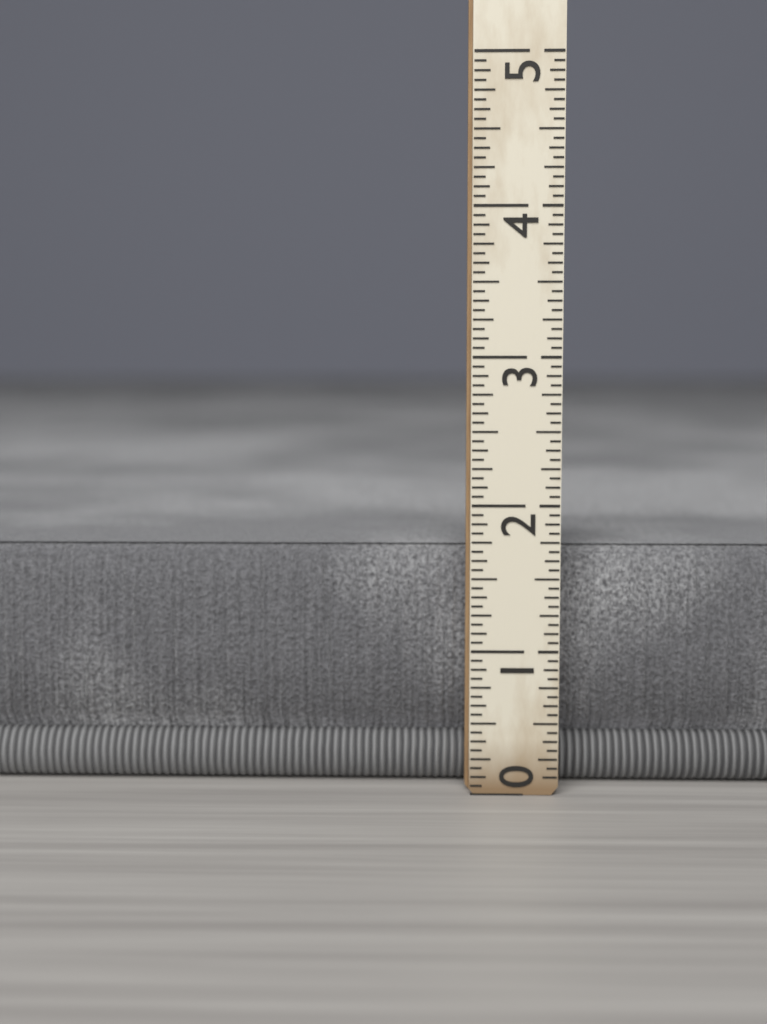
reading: 1.6875 (no unit)
